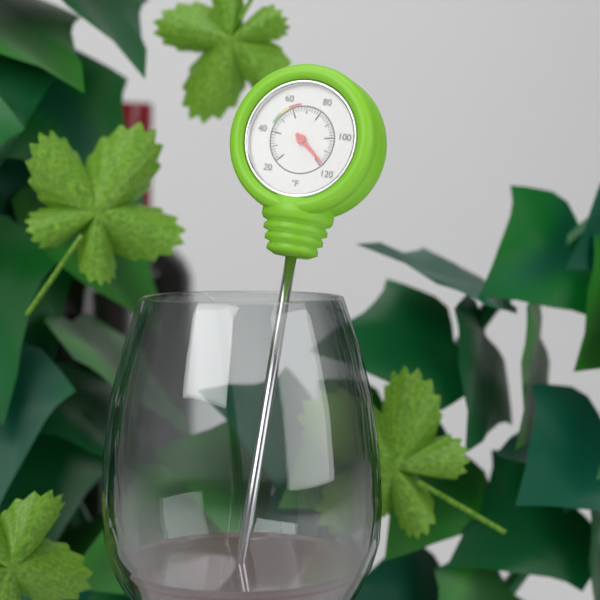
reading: 118 °F
